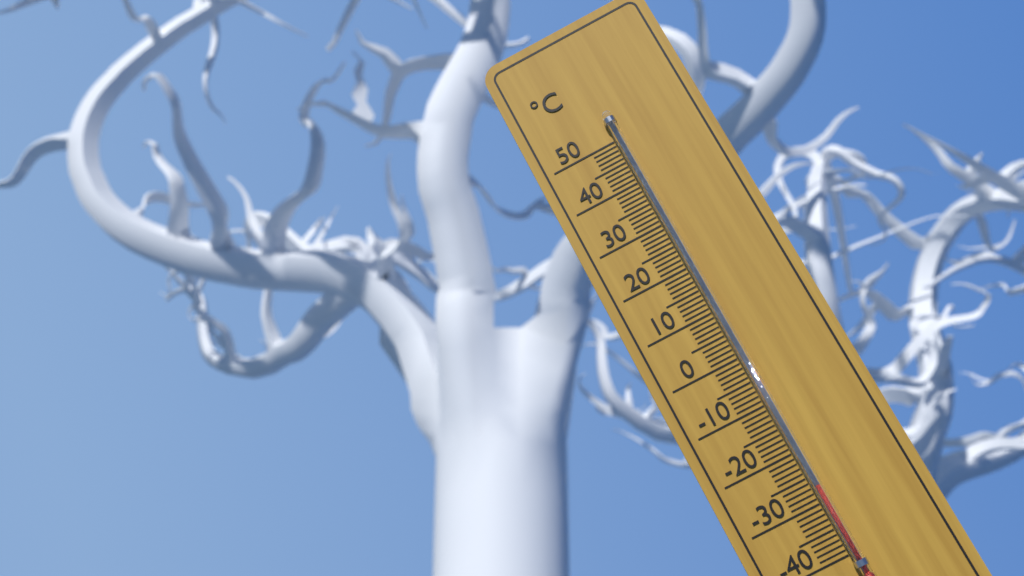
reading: -27 °C
